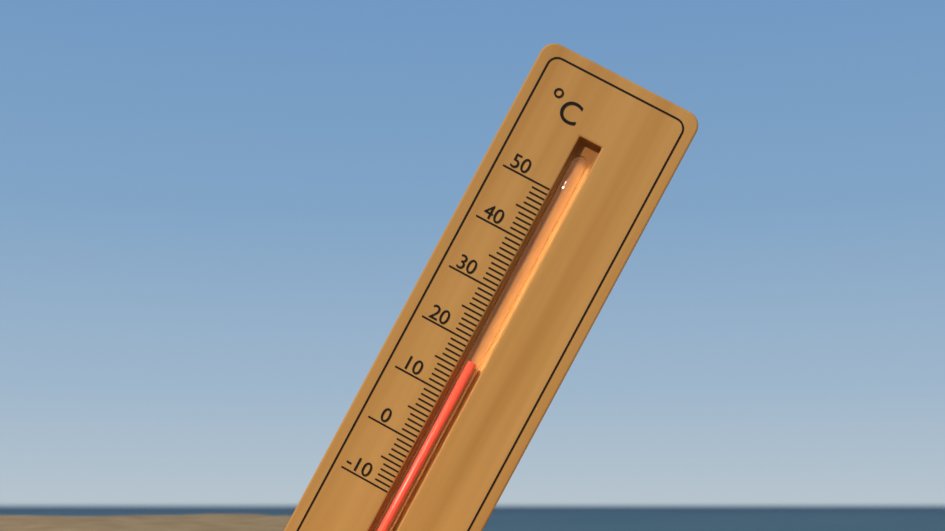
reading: 17 °C
